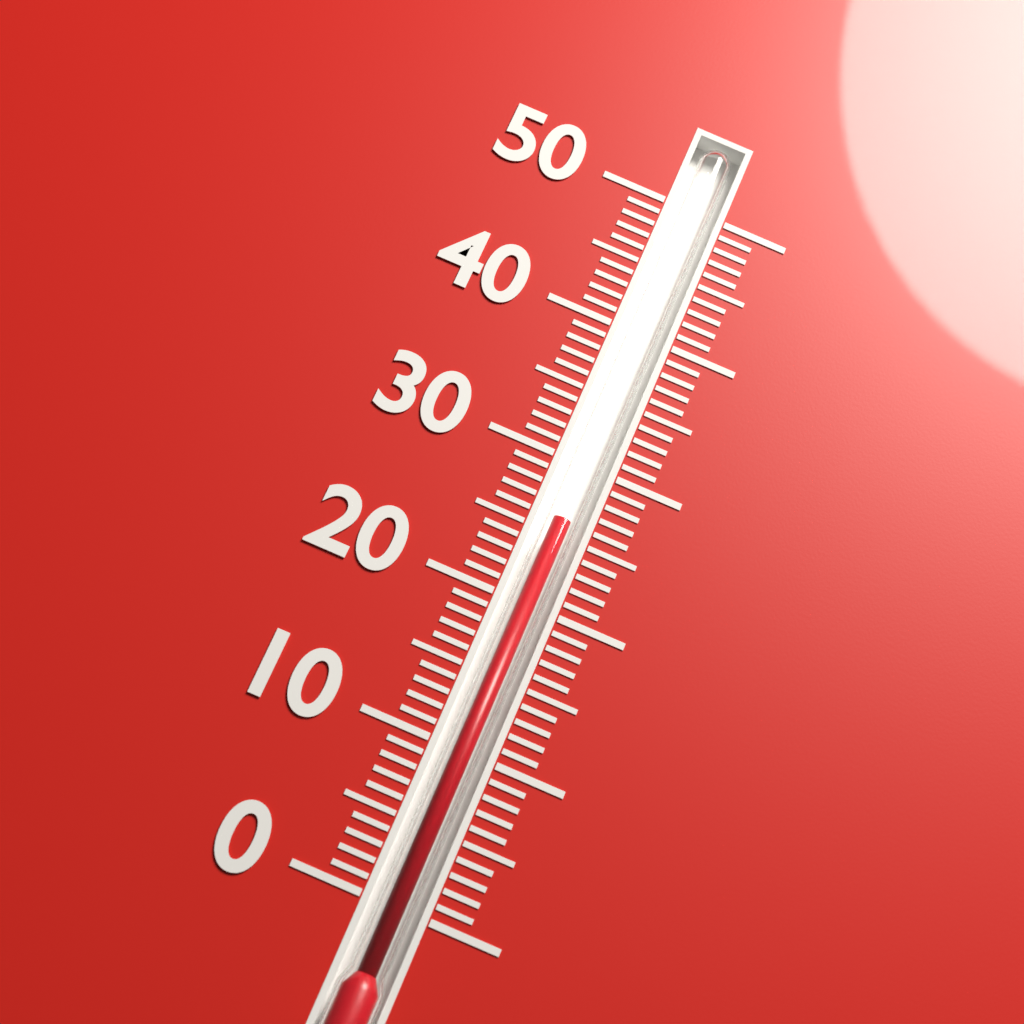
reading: 26 (no unit)
